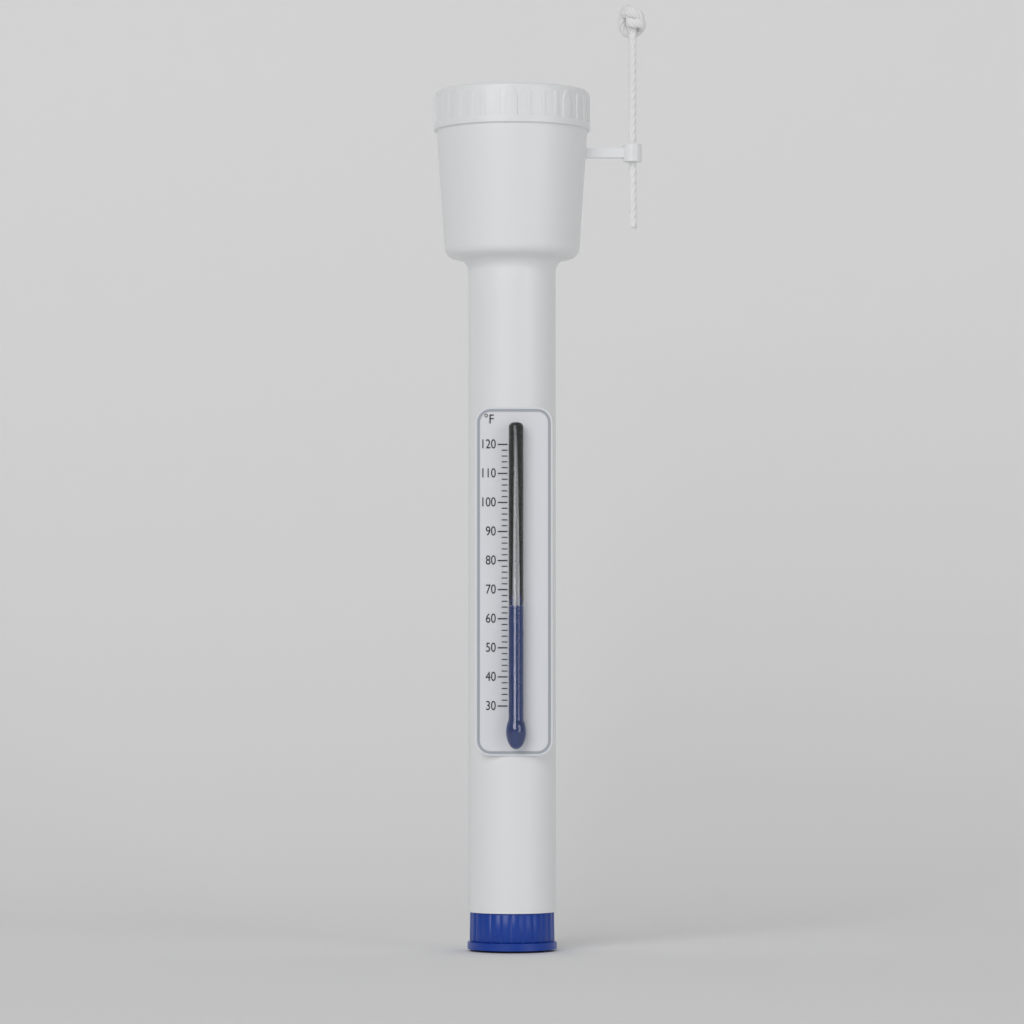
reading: 64 °F
